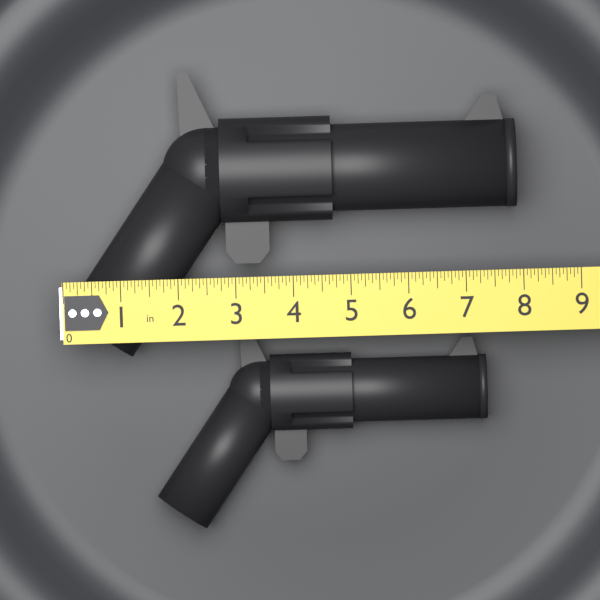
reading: 7.9375 in
